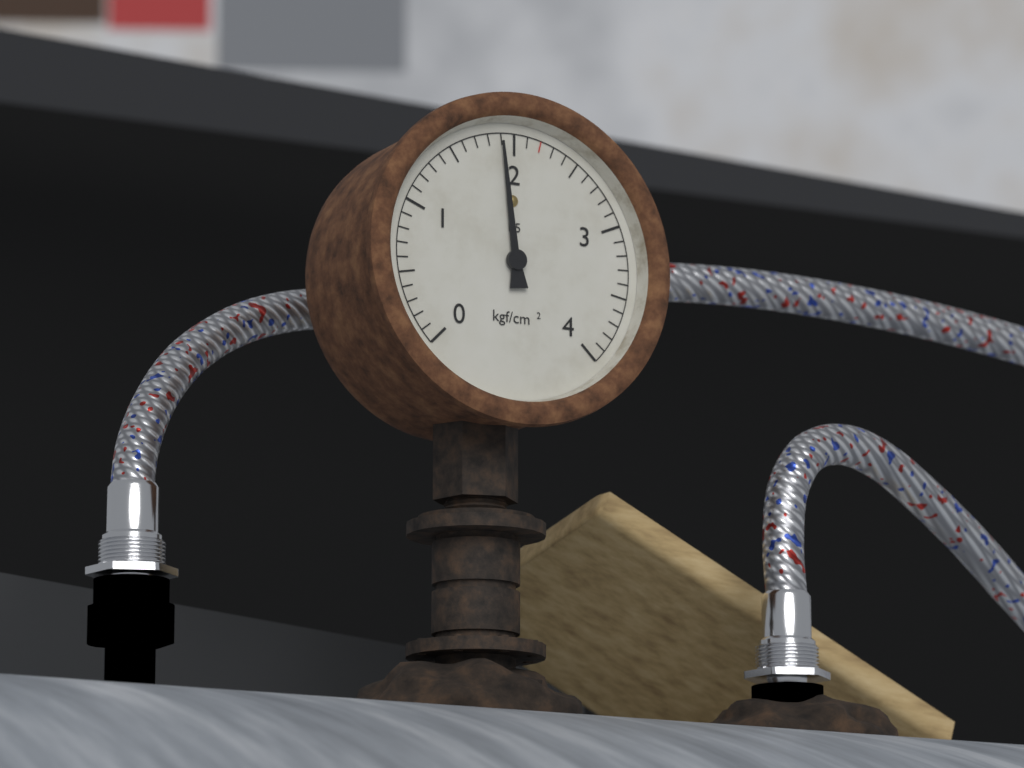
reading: 1.9 kgf/cm²
